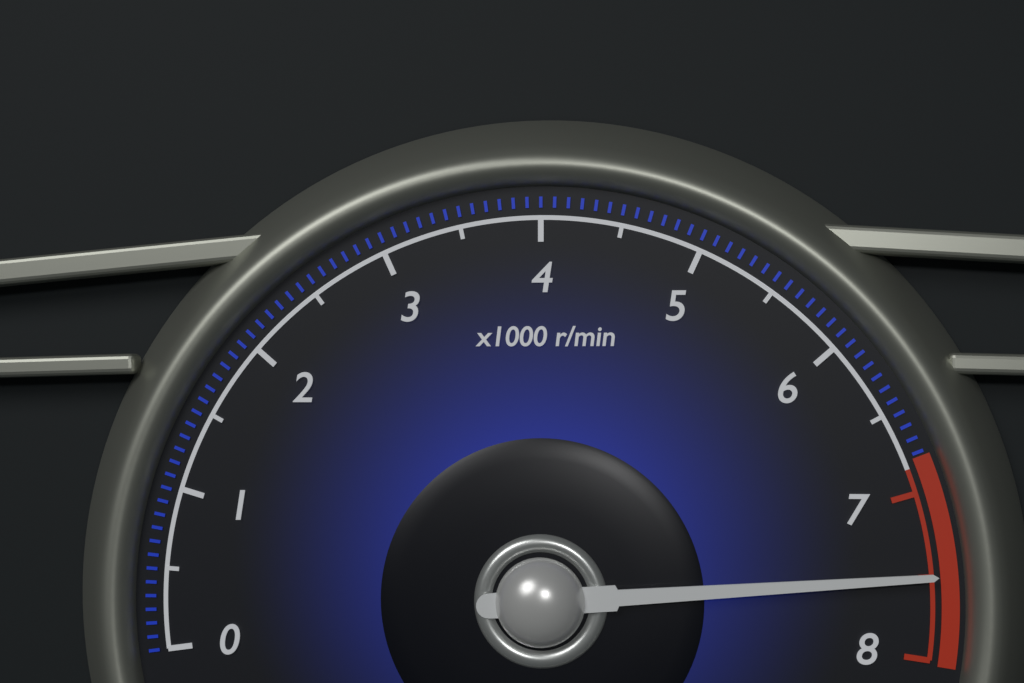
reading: 7.5 x1000 r/min
